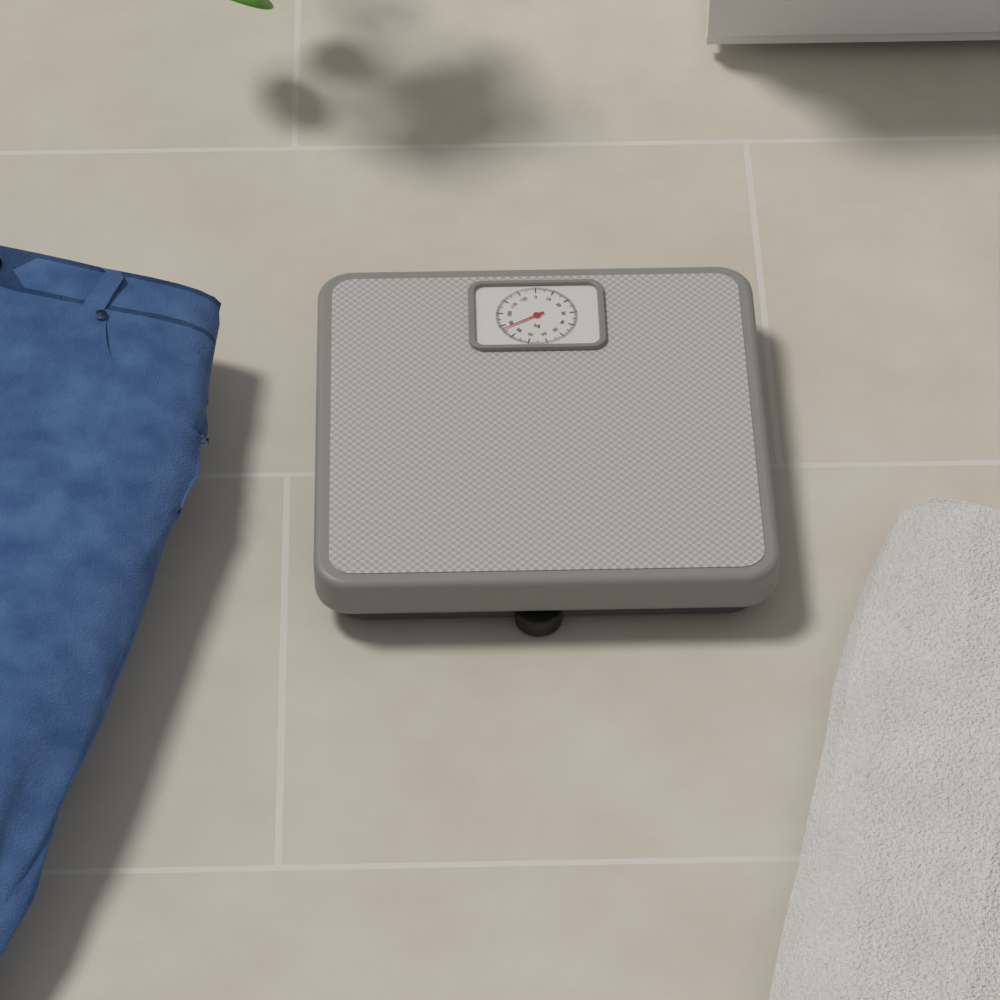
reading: 87 kg
